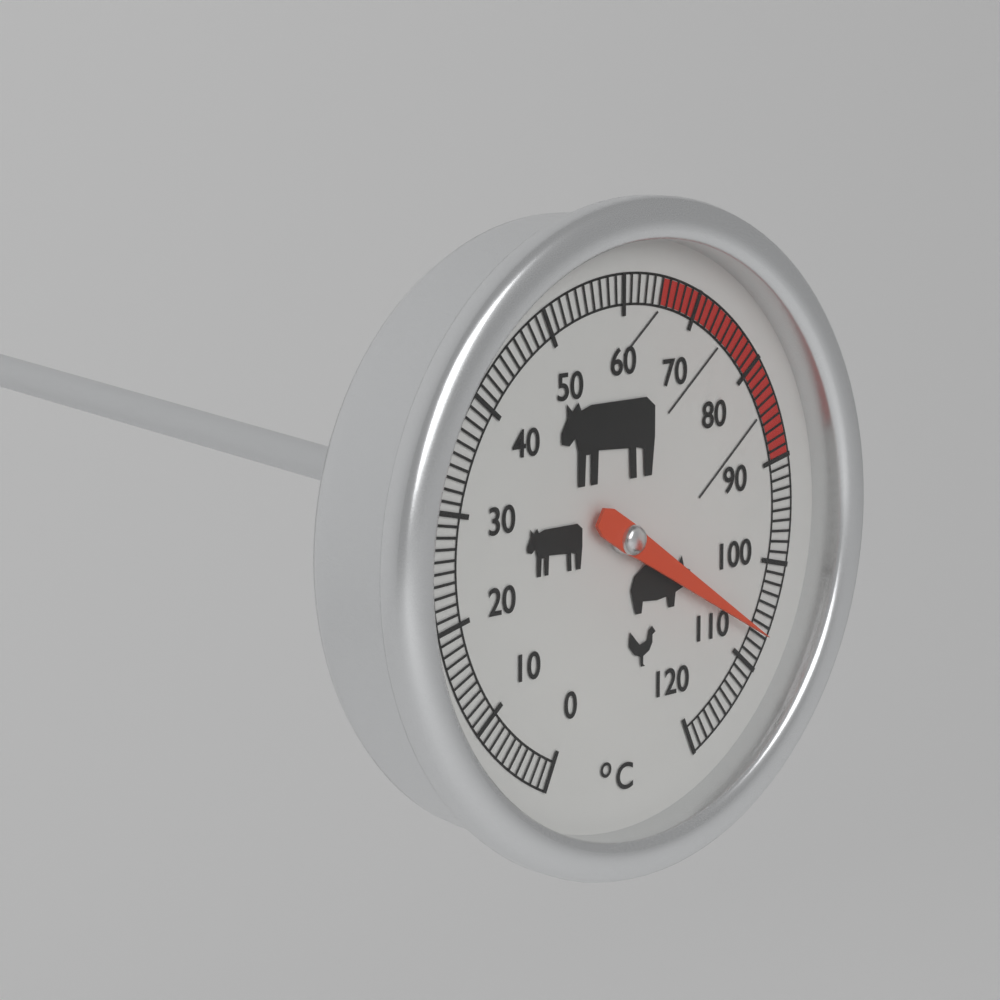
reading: 107 °C
